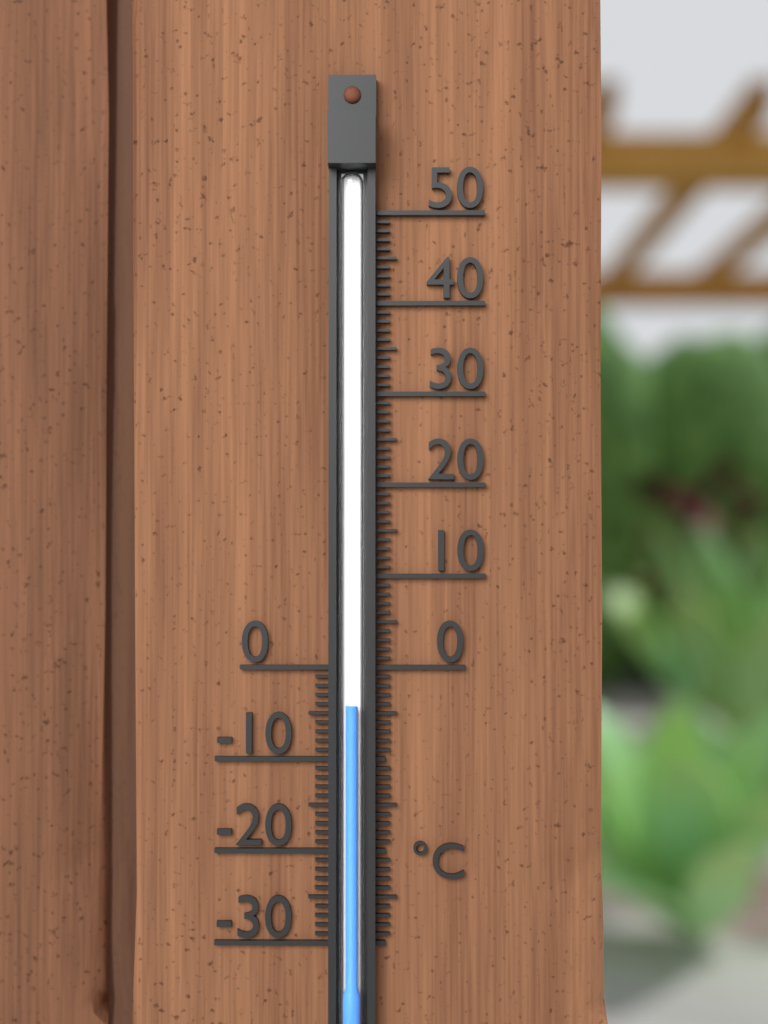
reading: -4 °C
